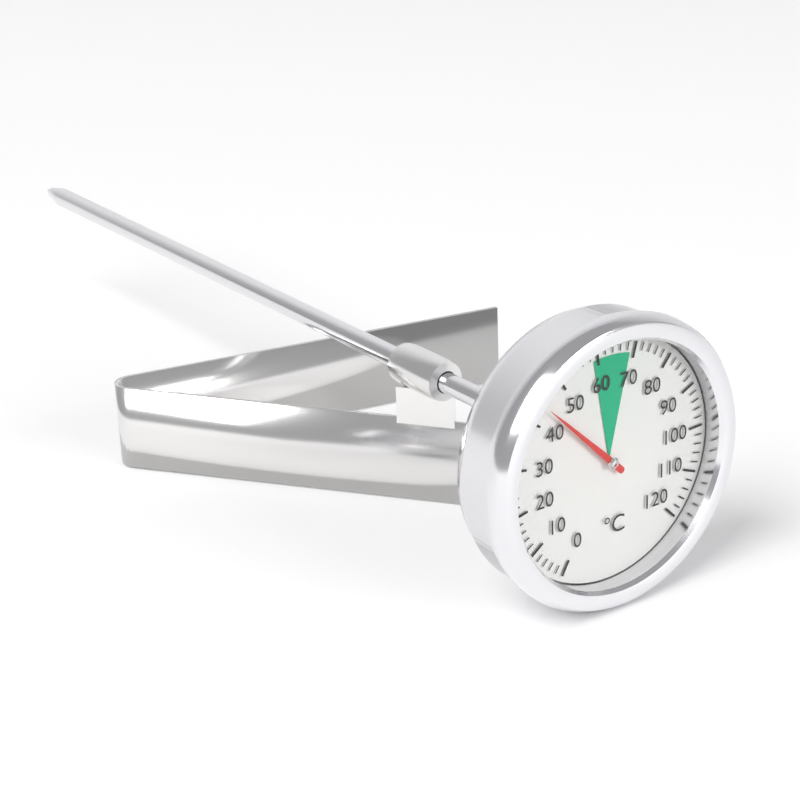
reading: 44 °C
